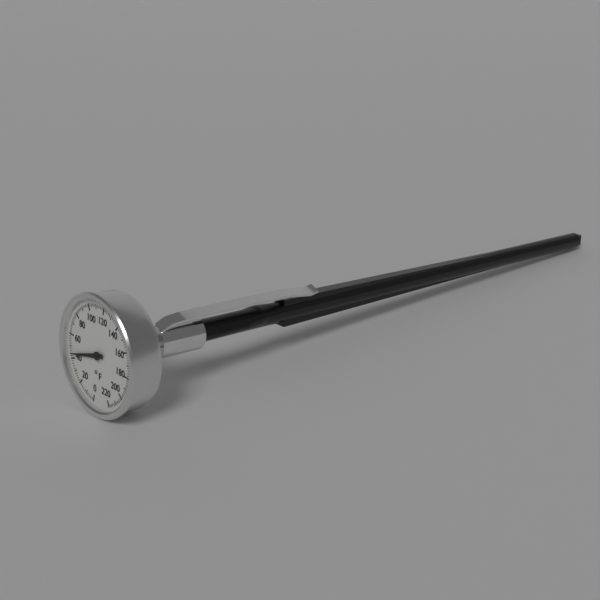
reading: 44 °F
